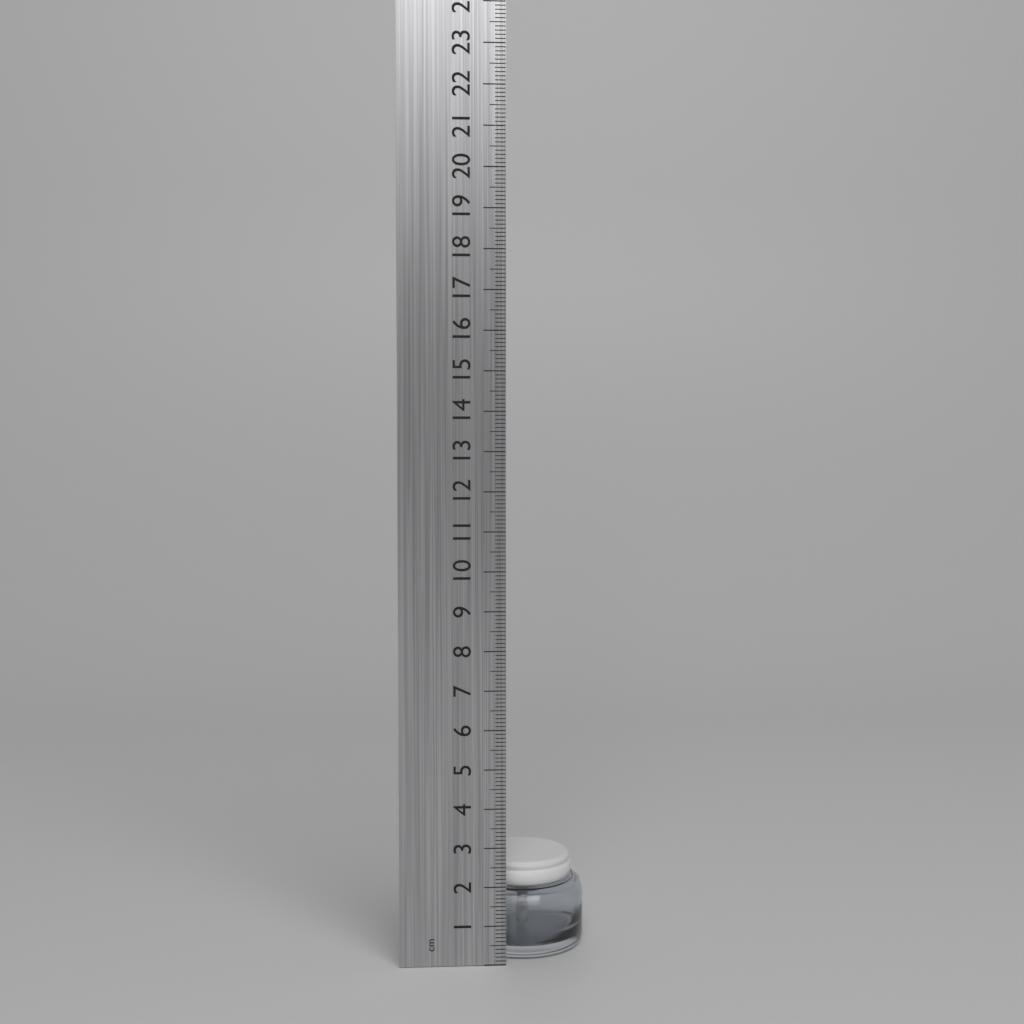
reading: 2.4 cm
